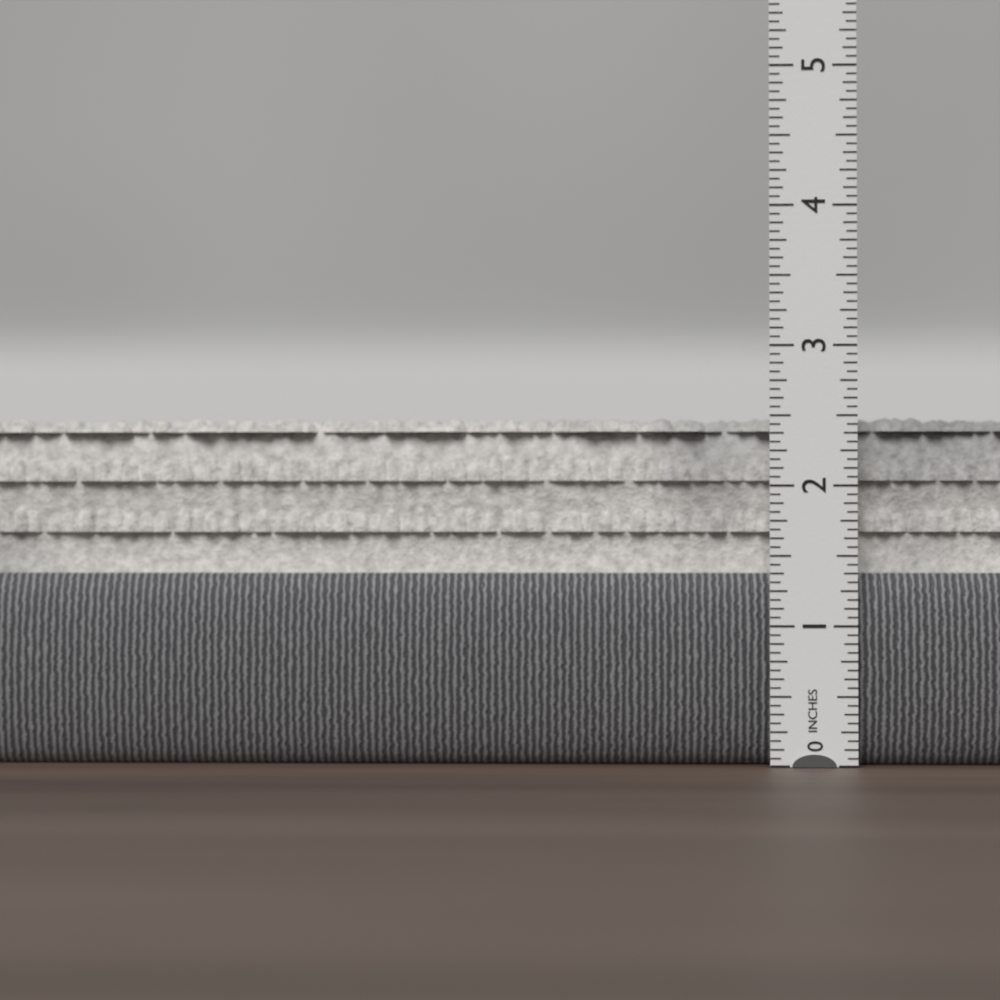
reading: 2.5000 in
